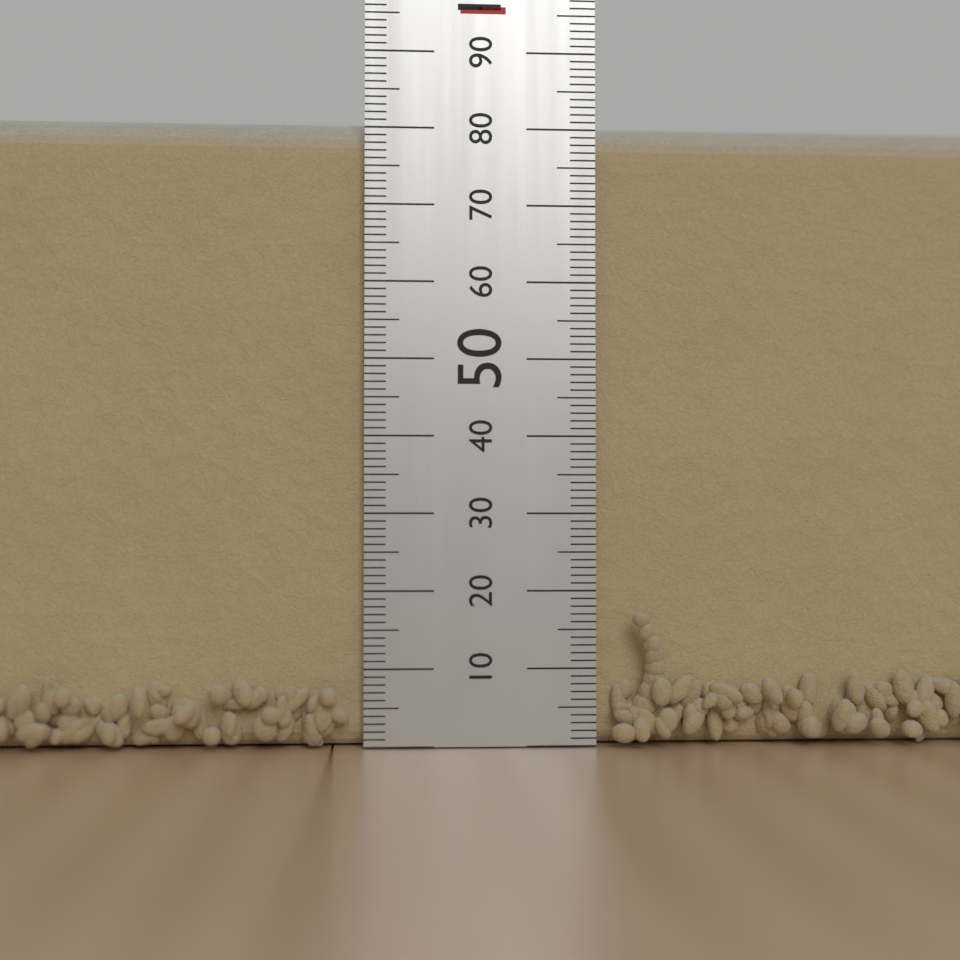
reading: 82 mm
